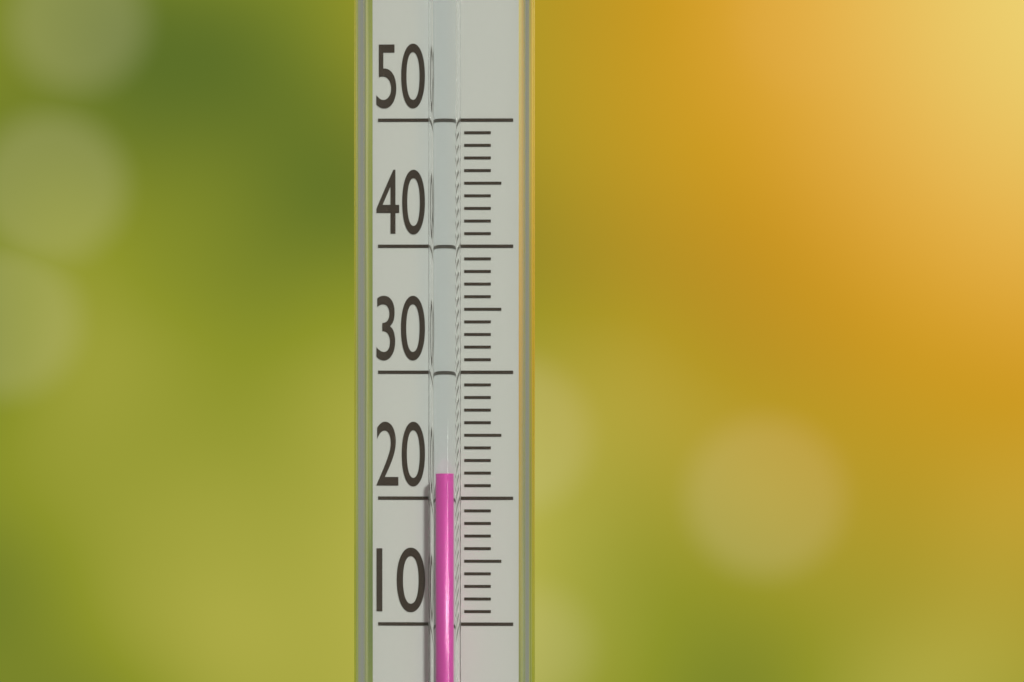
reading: 22 (no unit)
